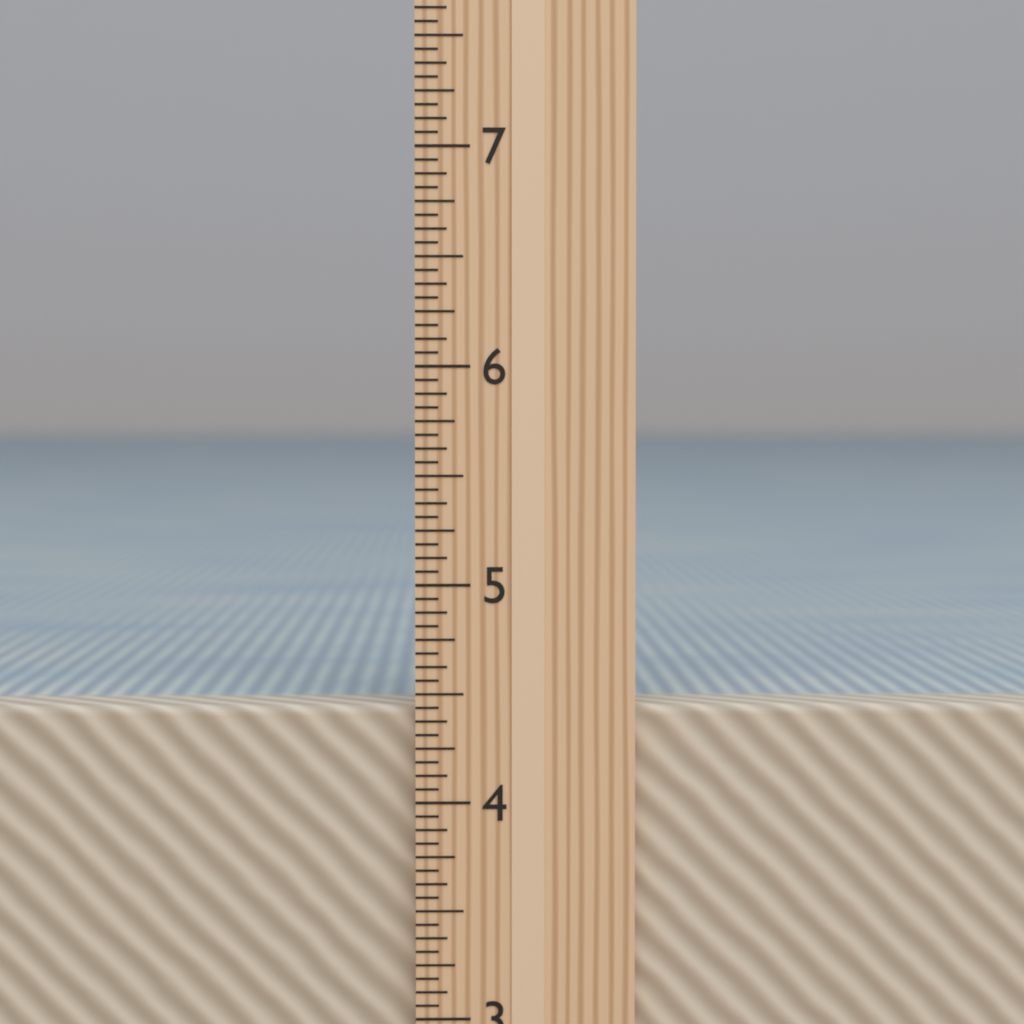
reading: 4.4375 in
